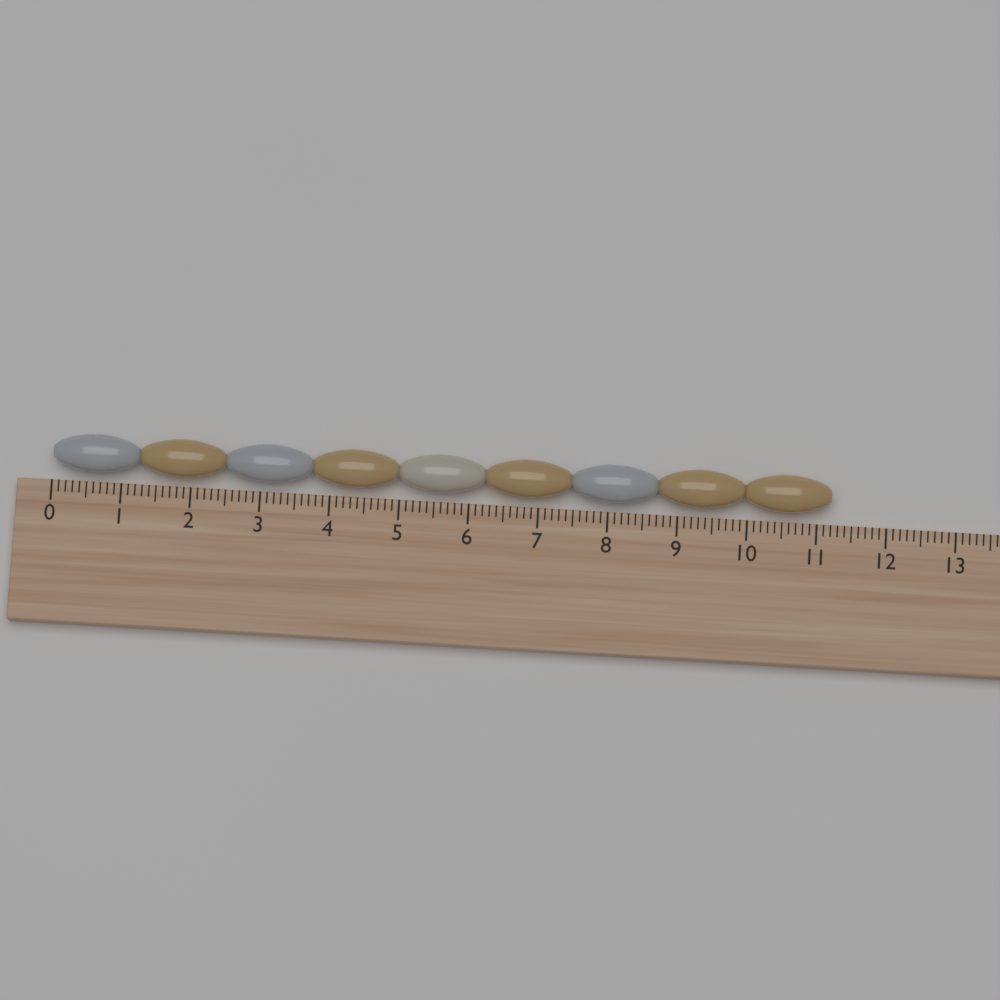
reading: 11.2 (no unit)
